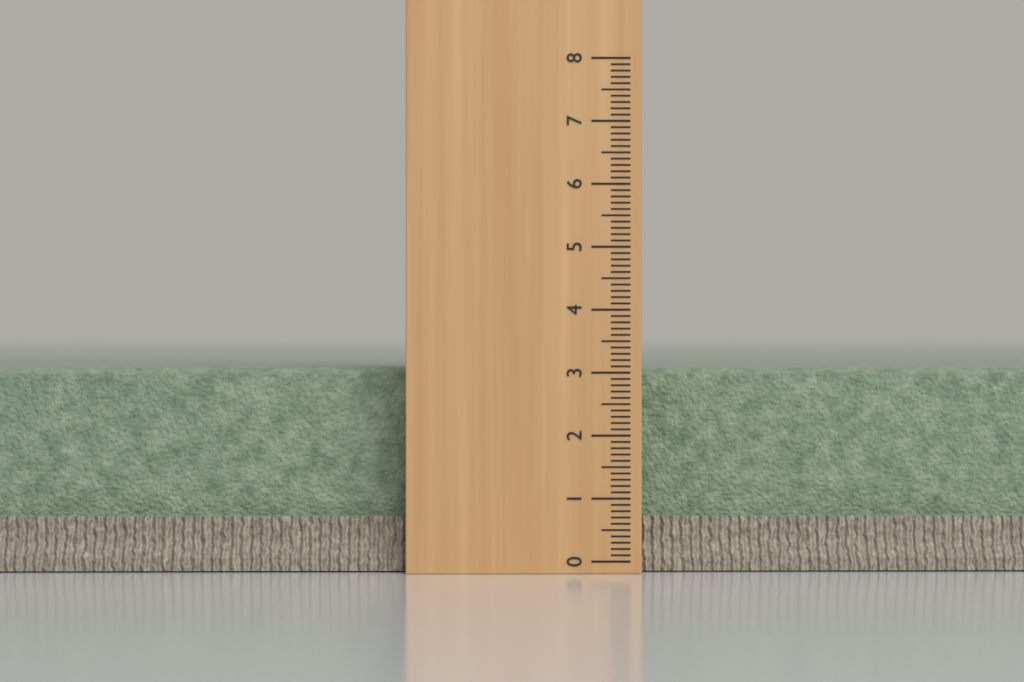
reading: 3.1 (no unit)
